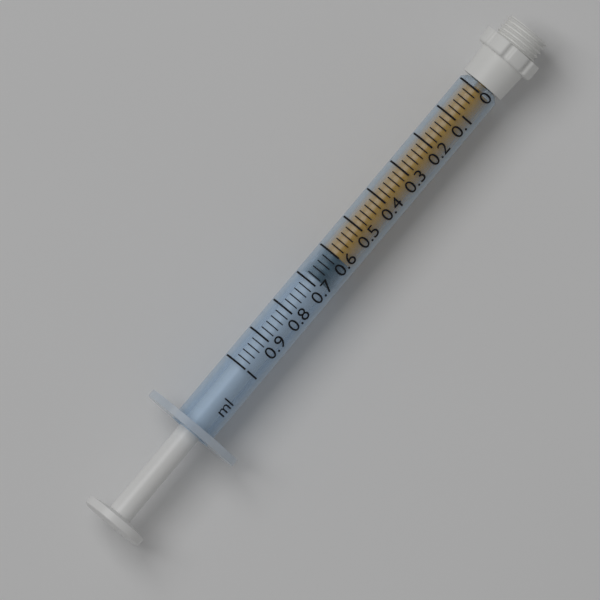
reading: 0.60 ml
